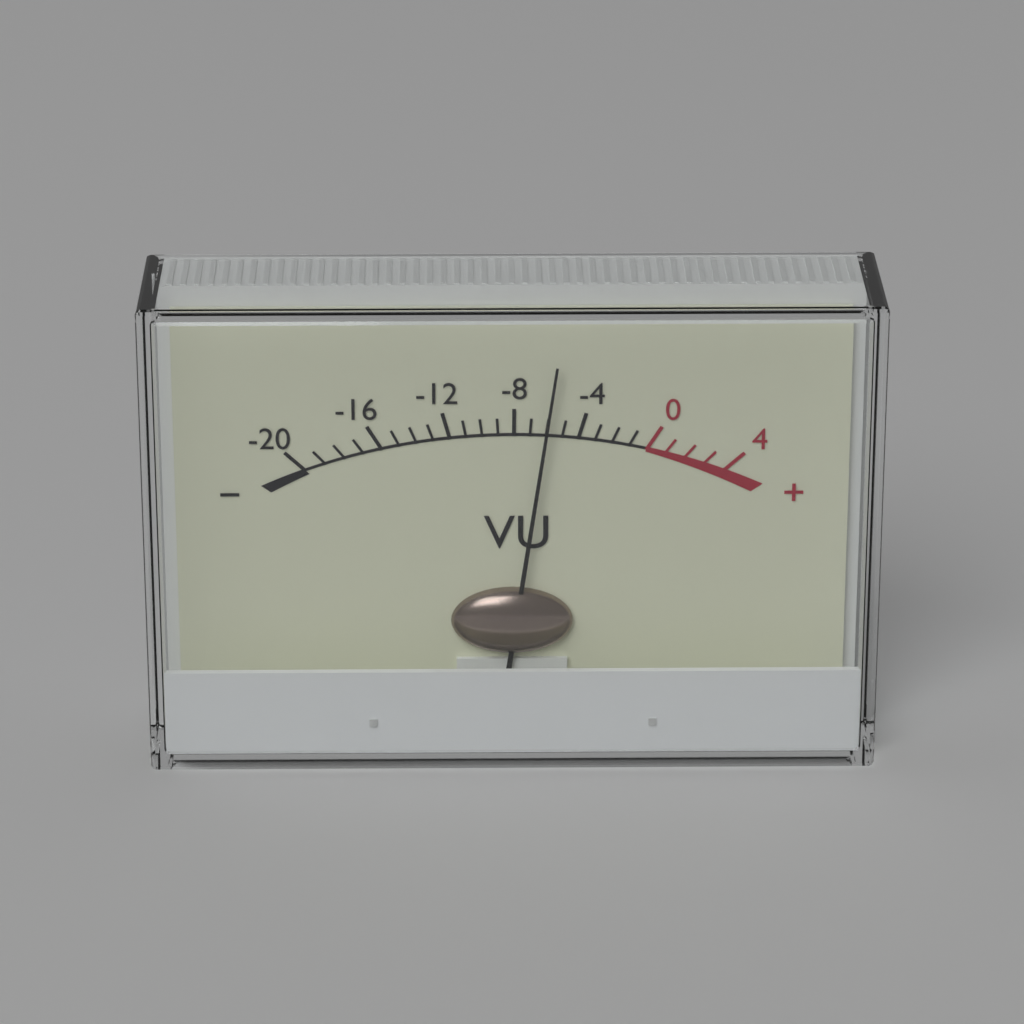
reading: -6 VU
